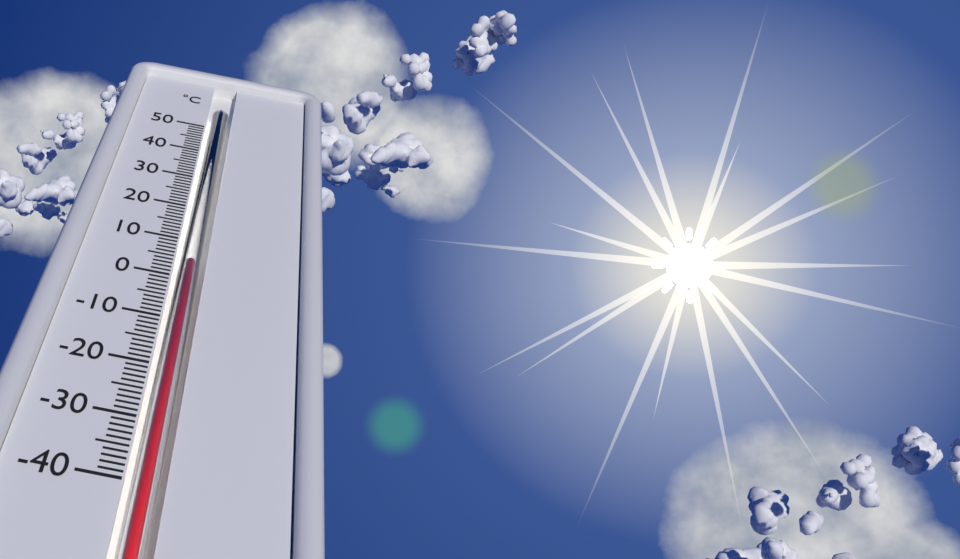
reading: 4 °C
